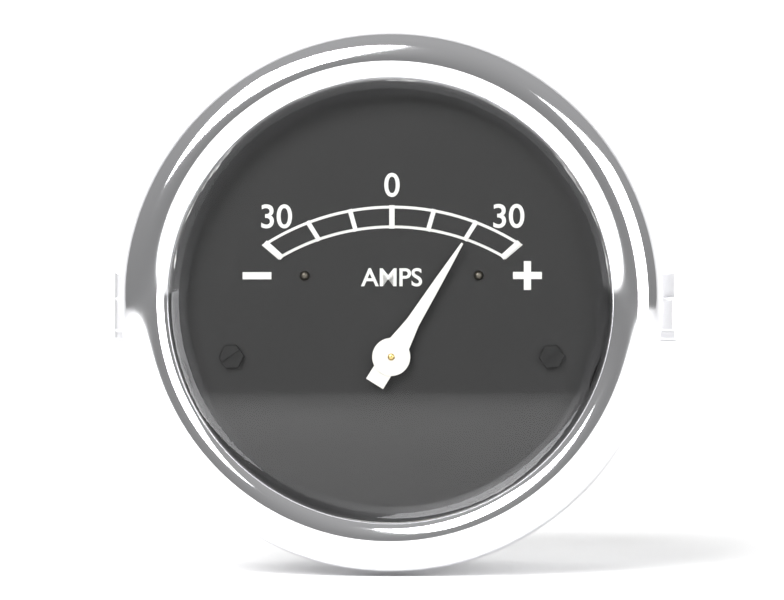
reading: 20 AMPS
